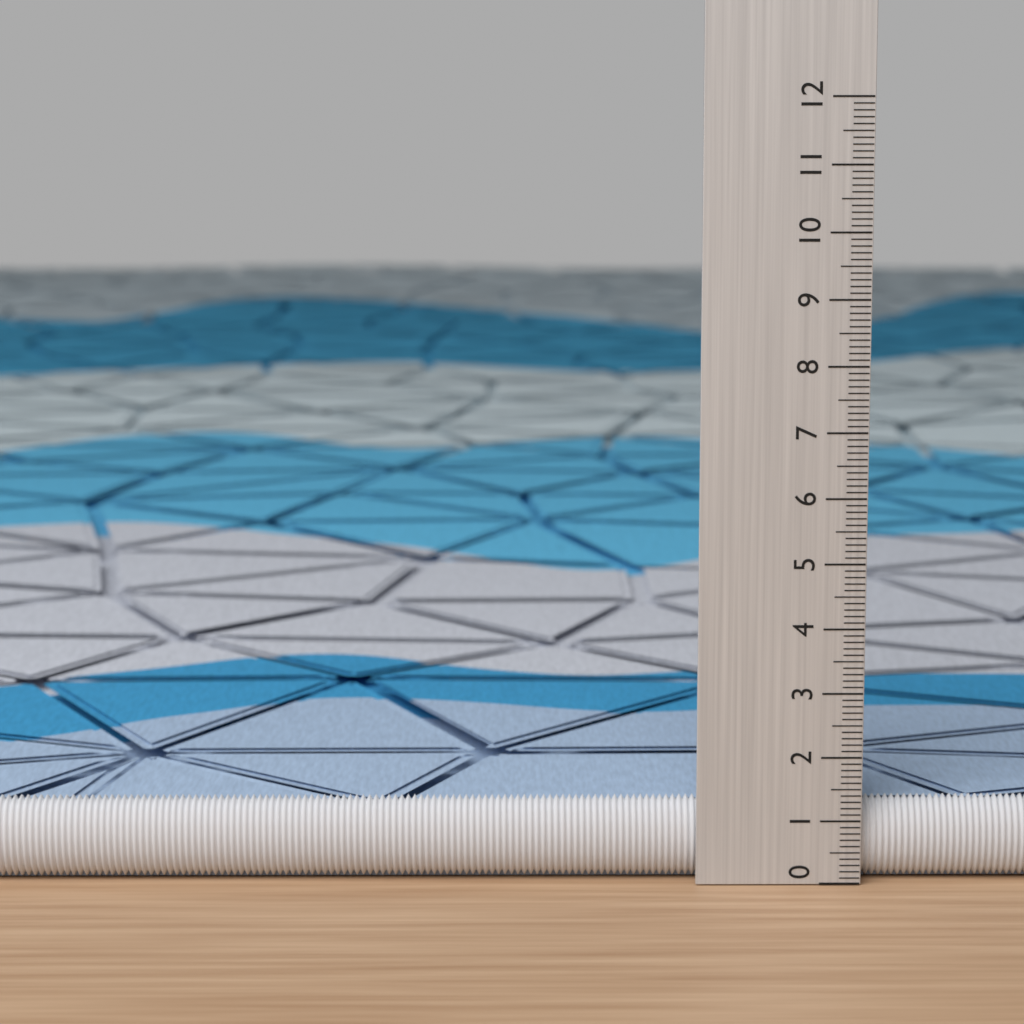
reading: 1.3 (no unit)
